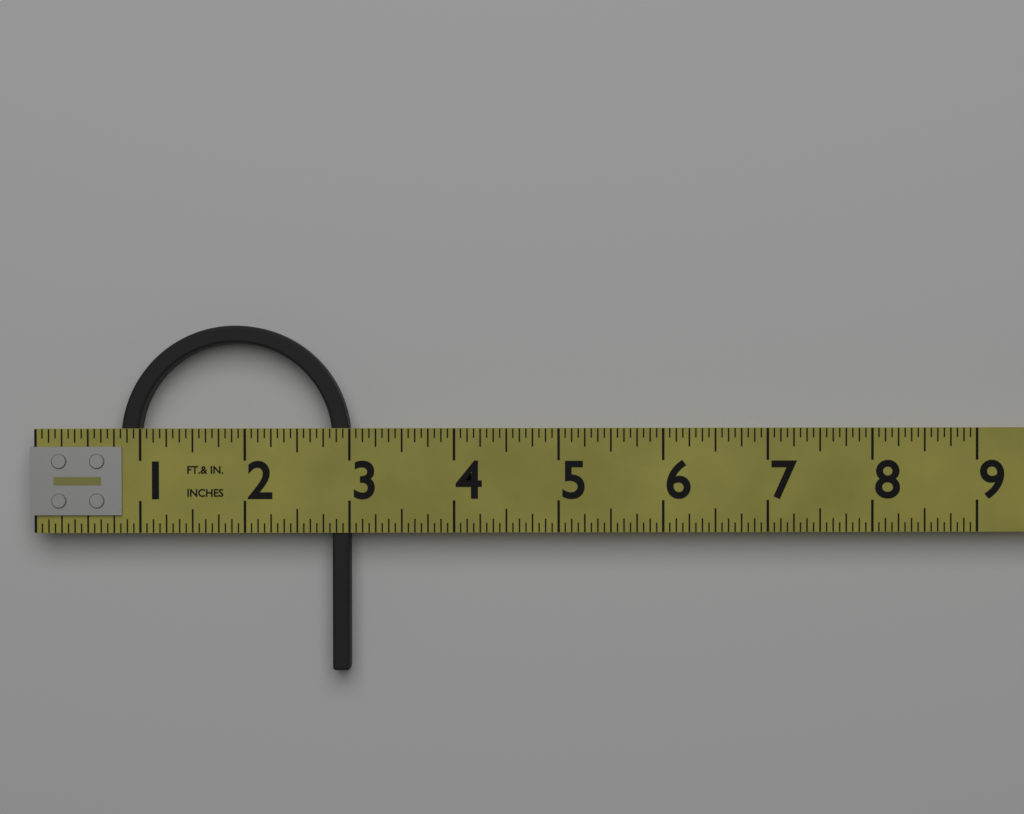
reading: 3.0000 in
